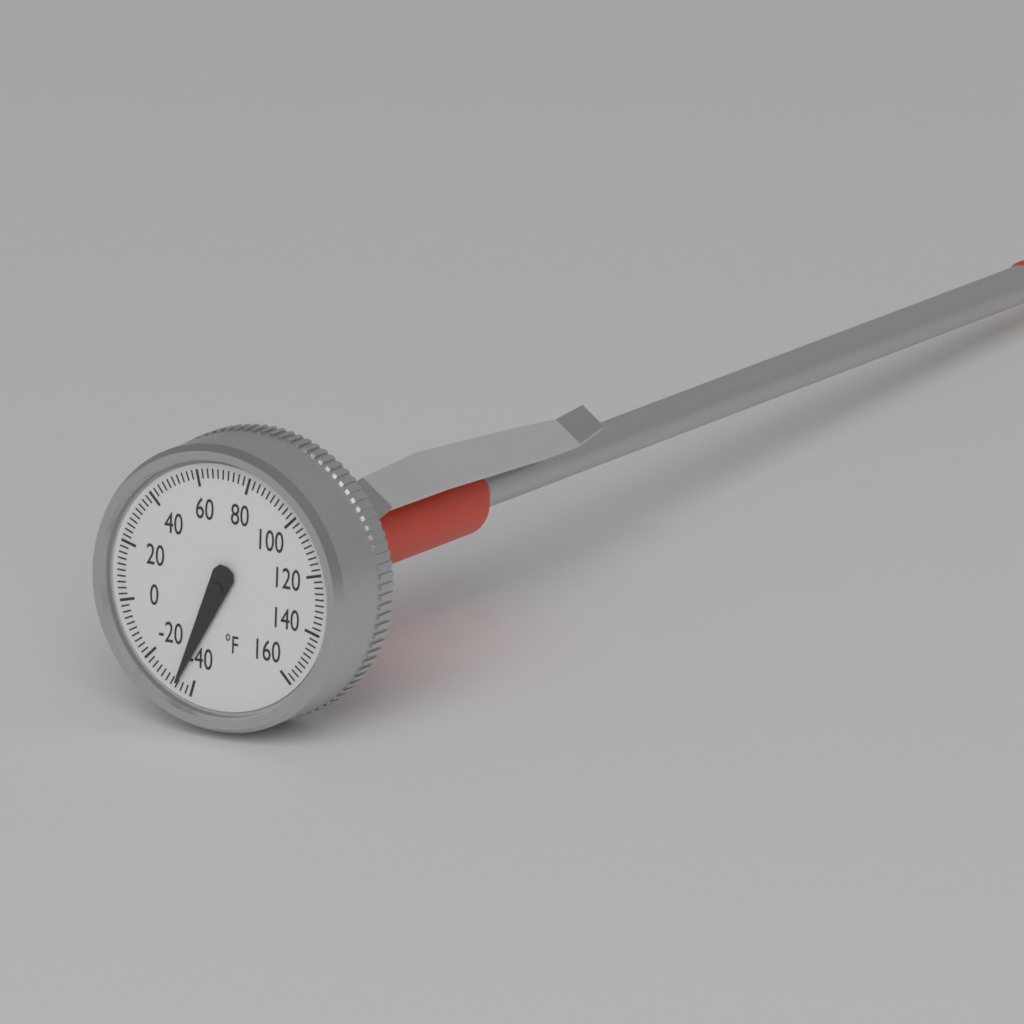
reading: -34 °F
